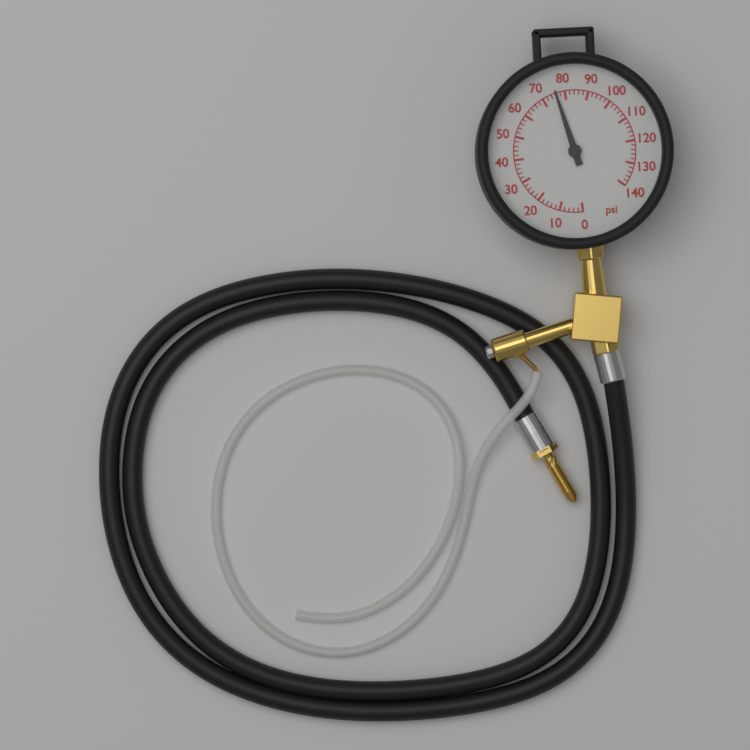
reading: 76 psi
